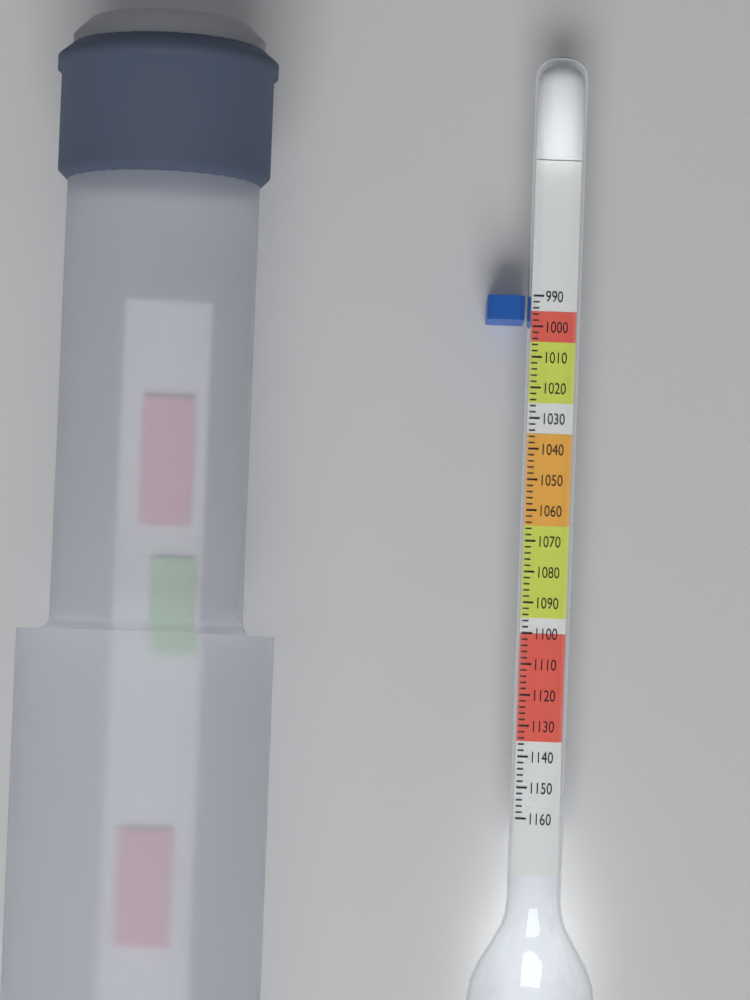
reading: 998 (no unit)
